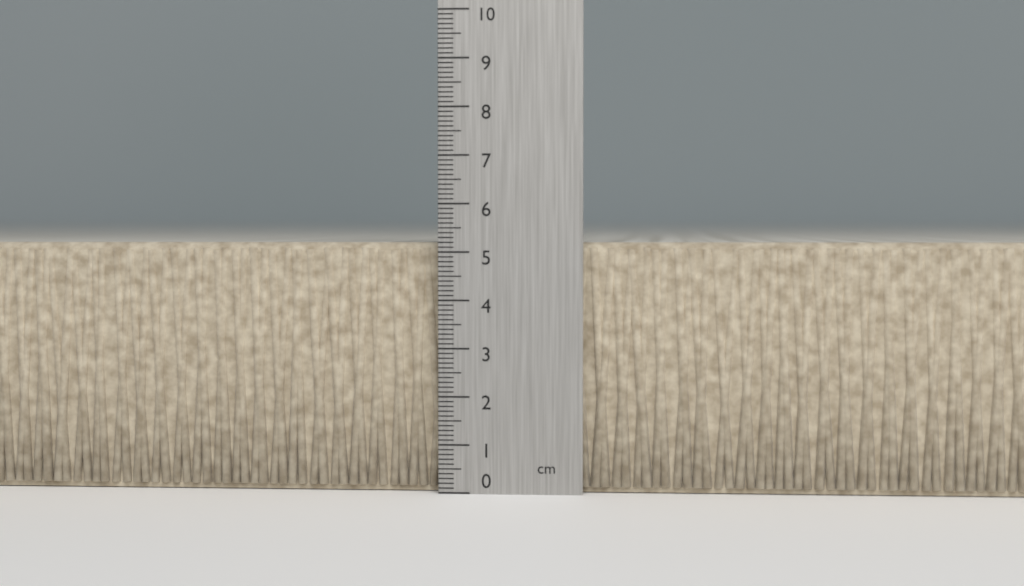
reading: 5.2 cm
